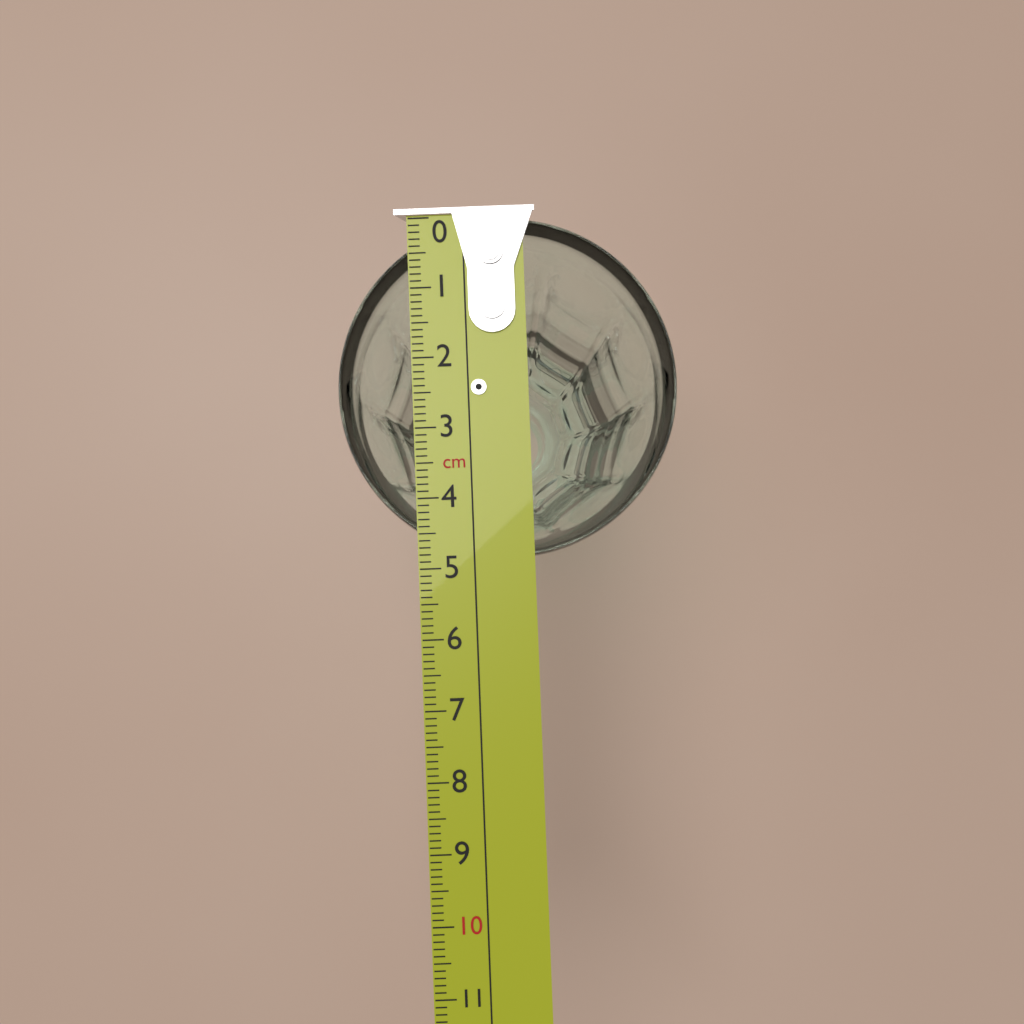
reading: 4.9 cm
